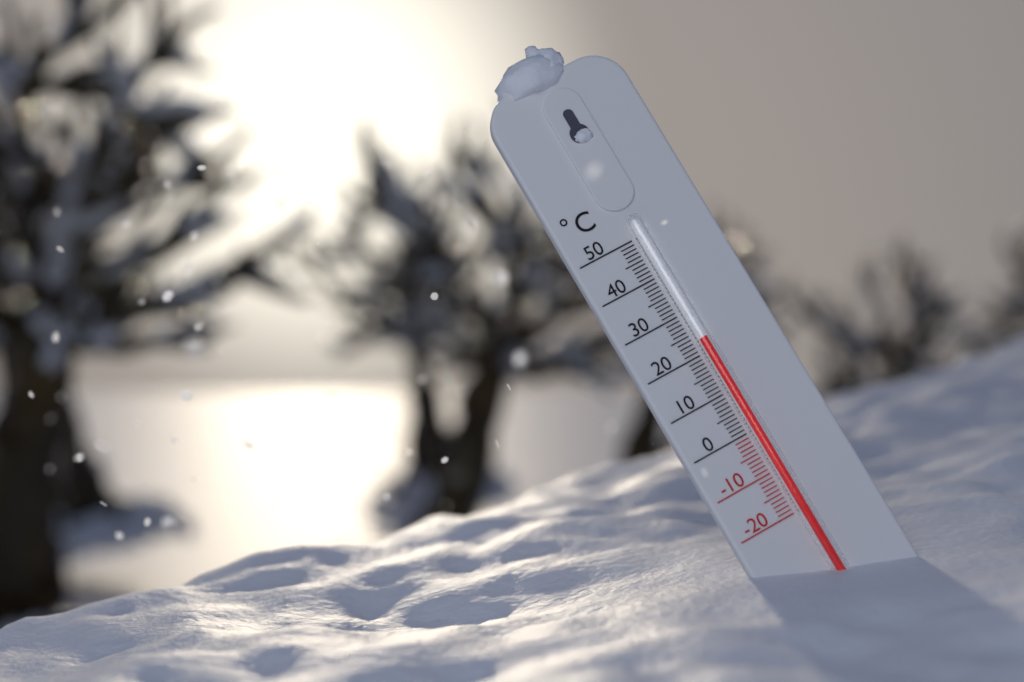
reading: 23 °C
